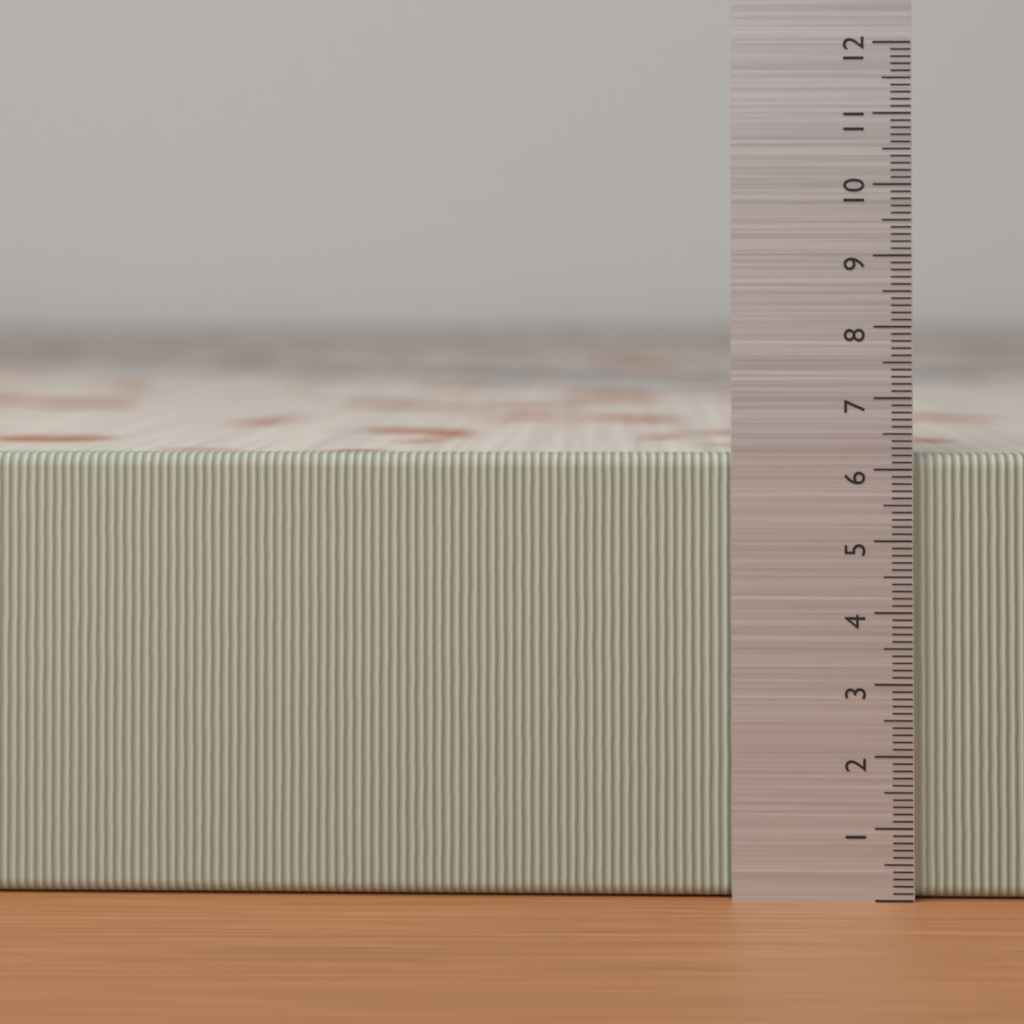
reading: 6.2 (no unit)
